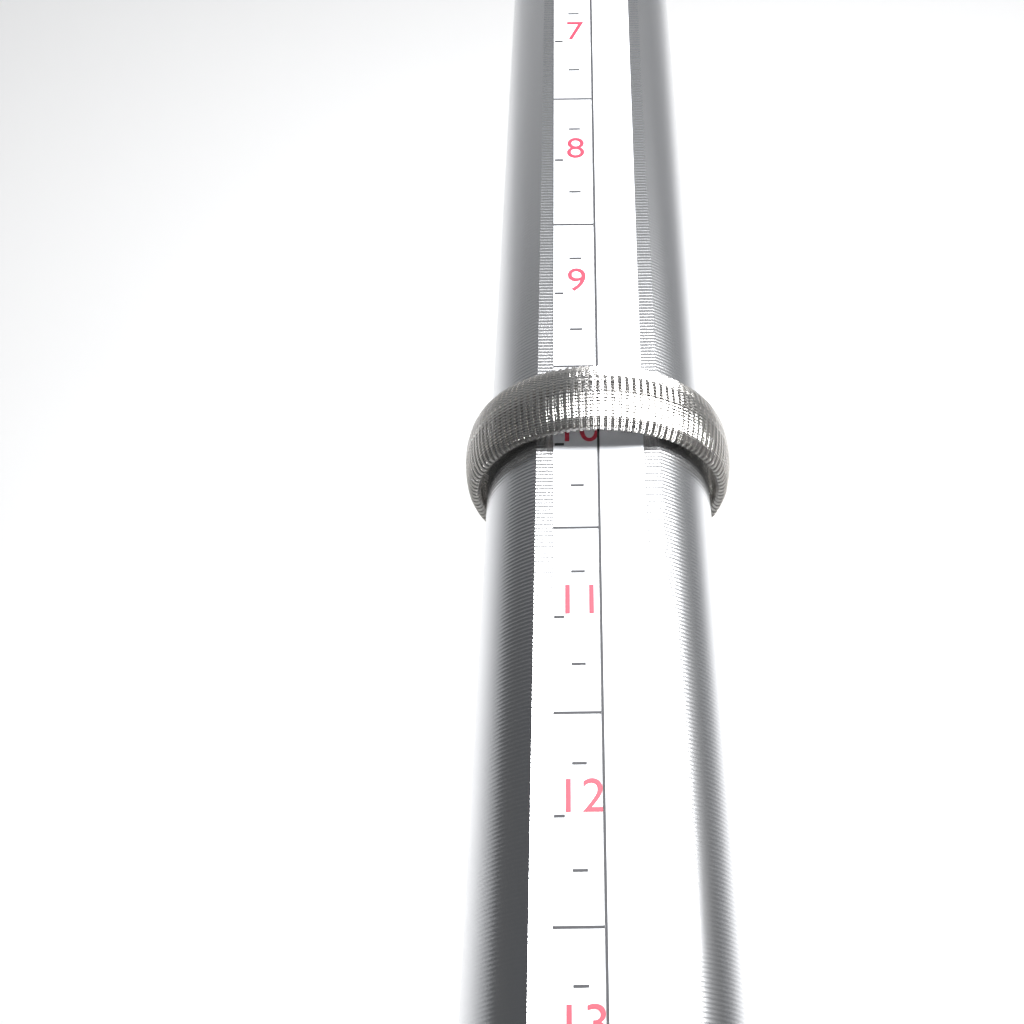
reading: 10.00 (no unit)
